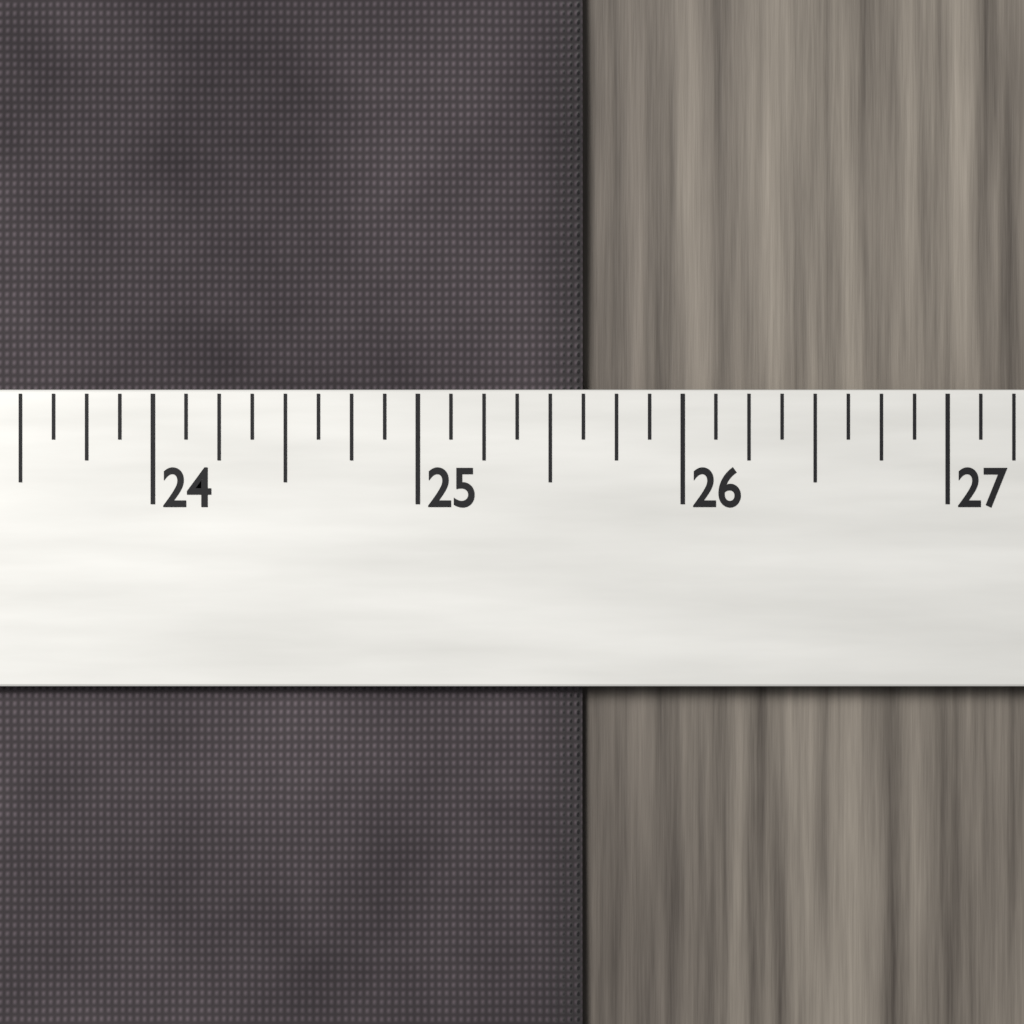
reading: 25.625 (no unit)
